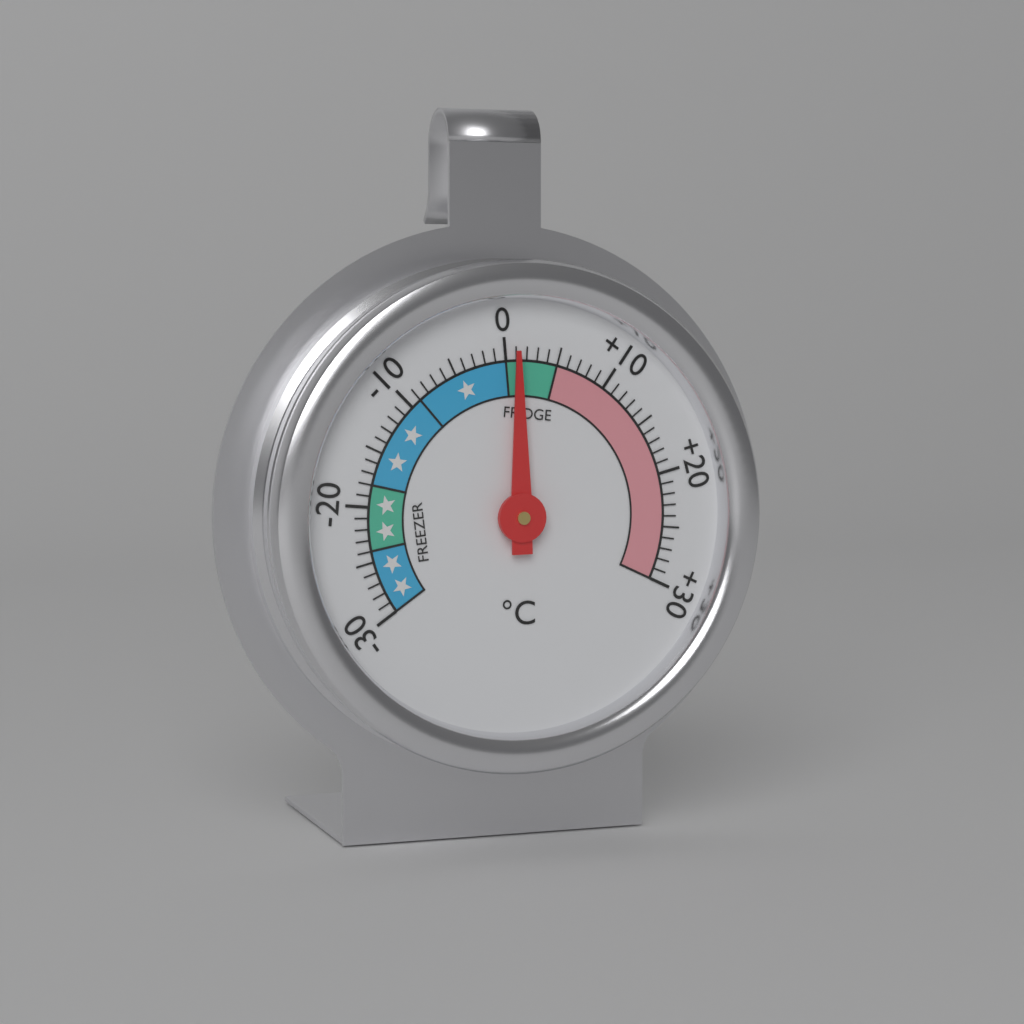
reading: 1 °C
